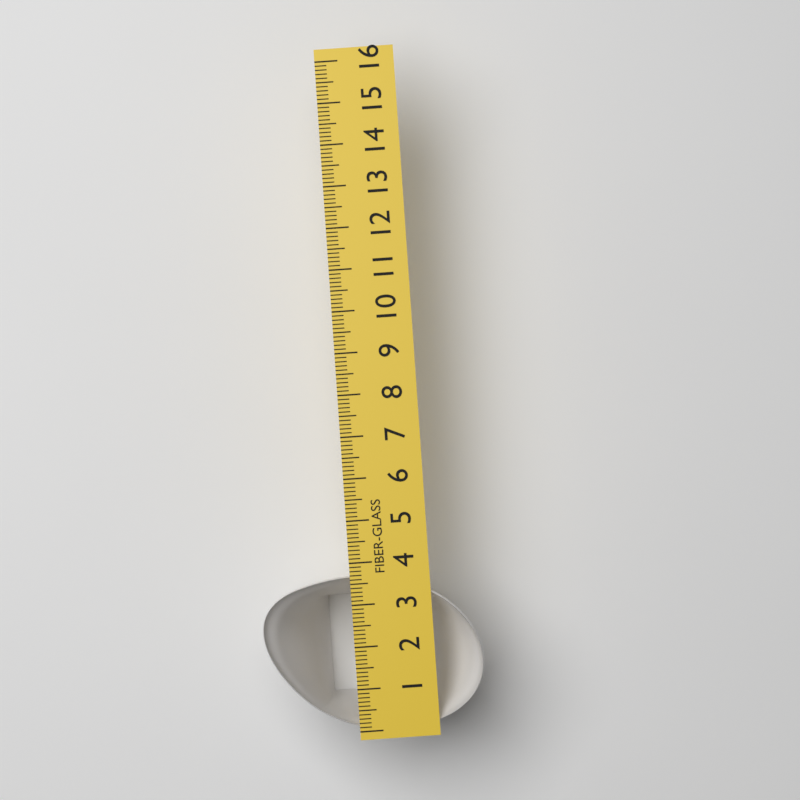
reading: 3.7 (no unit)
